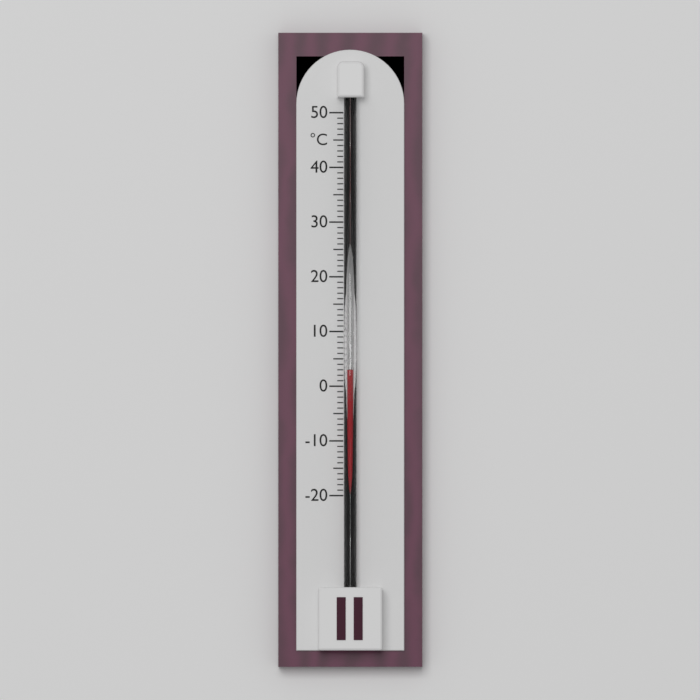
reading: 3 °C
